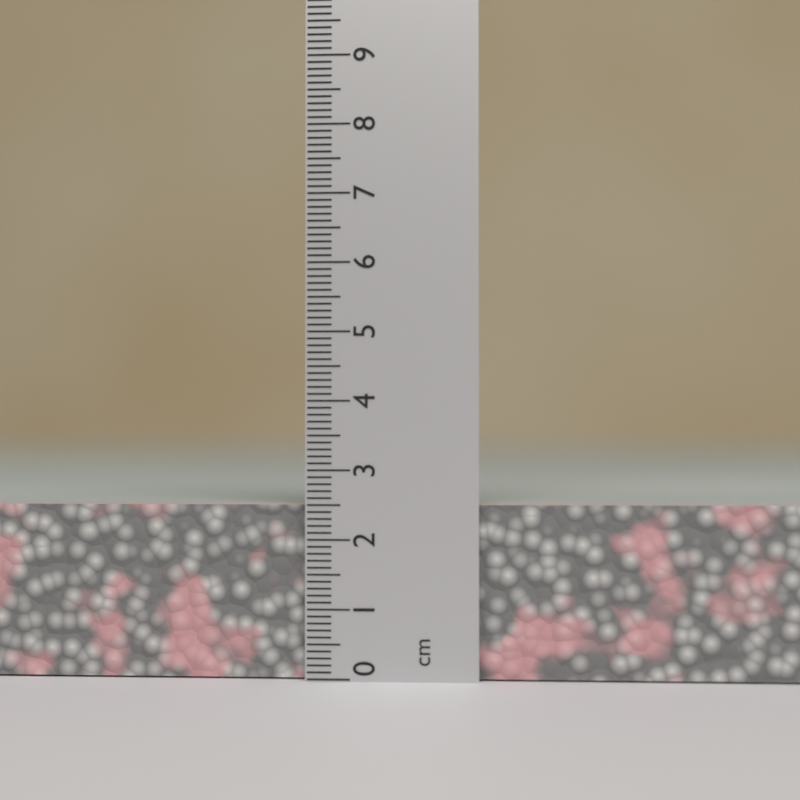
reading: 2.5 cm
